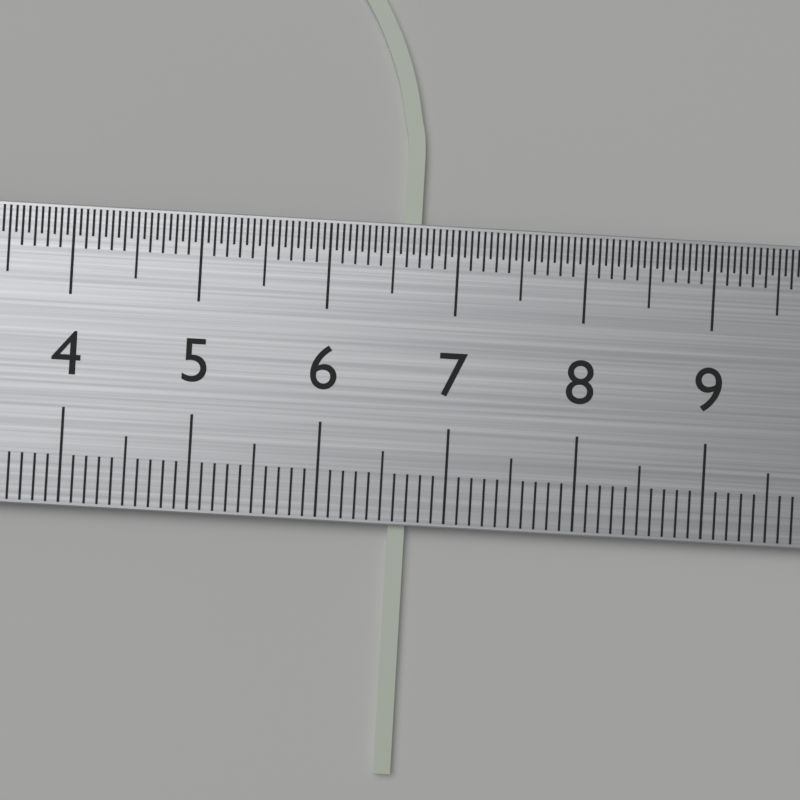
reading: 6.7 cm
